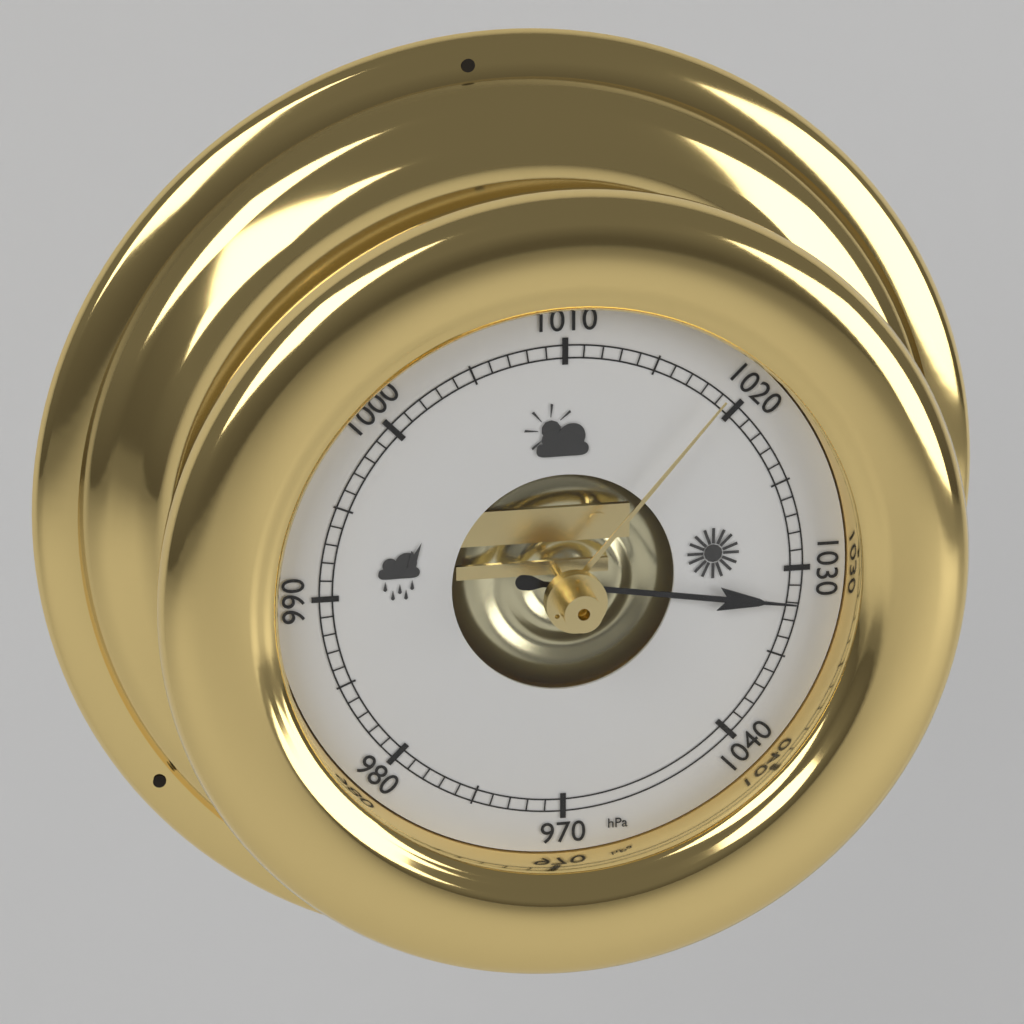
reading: 1032 hPa
